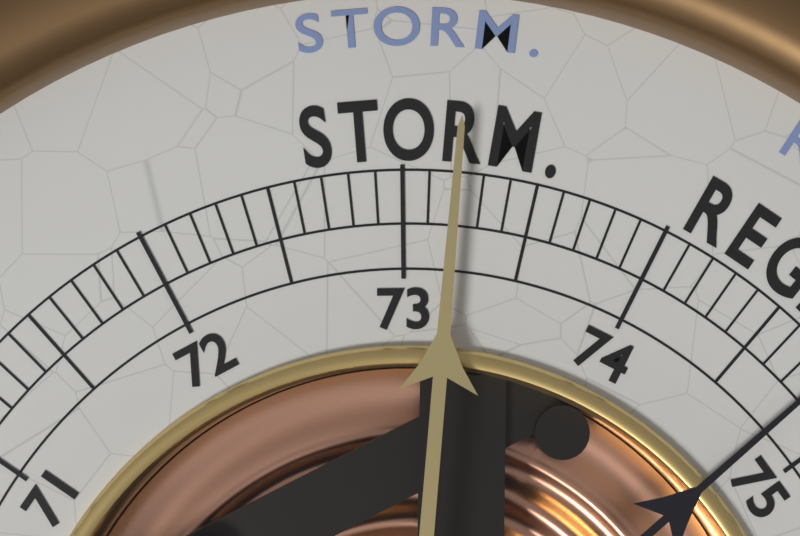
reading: 73.2 (no unit)
